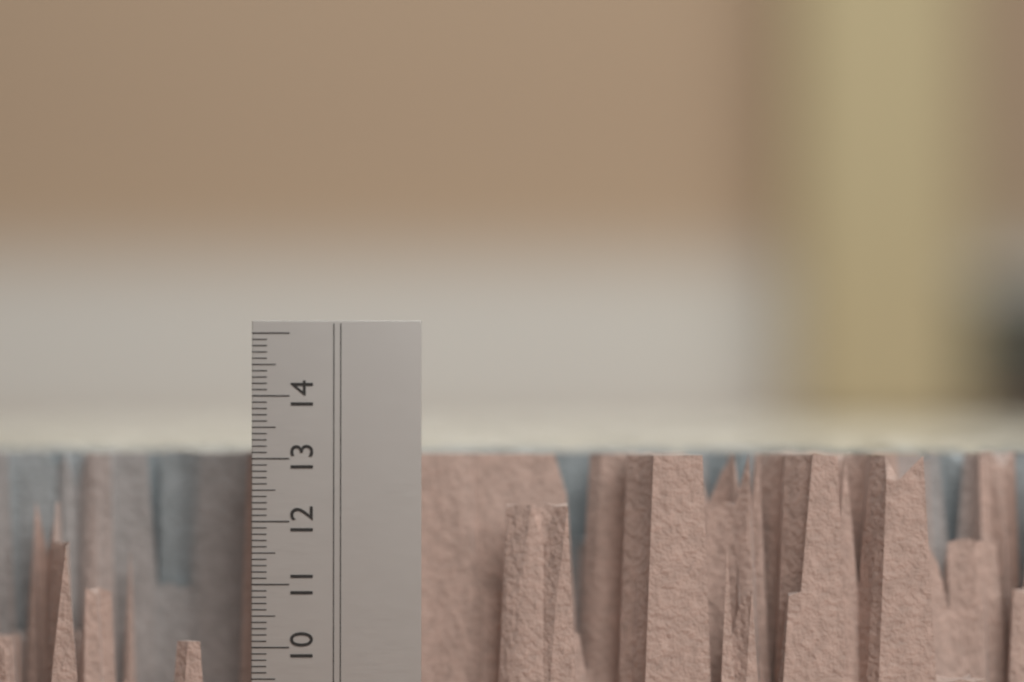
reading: 13.1 cm
